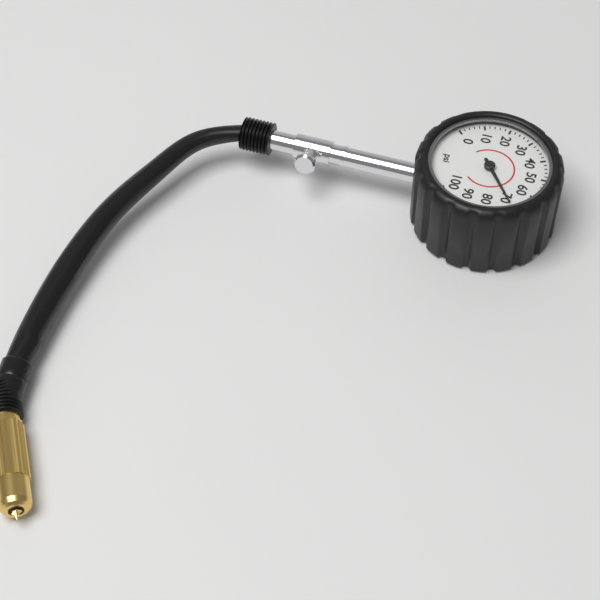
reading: 70 psi
